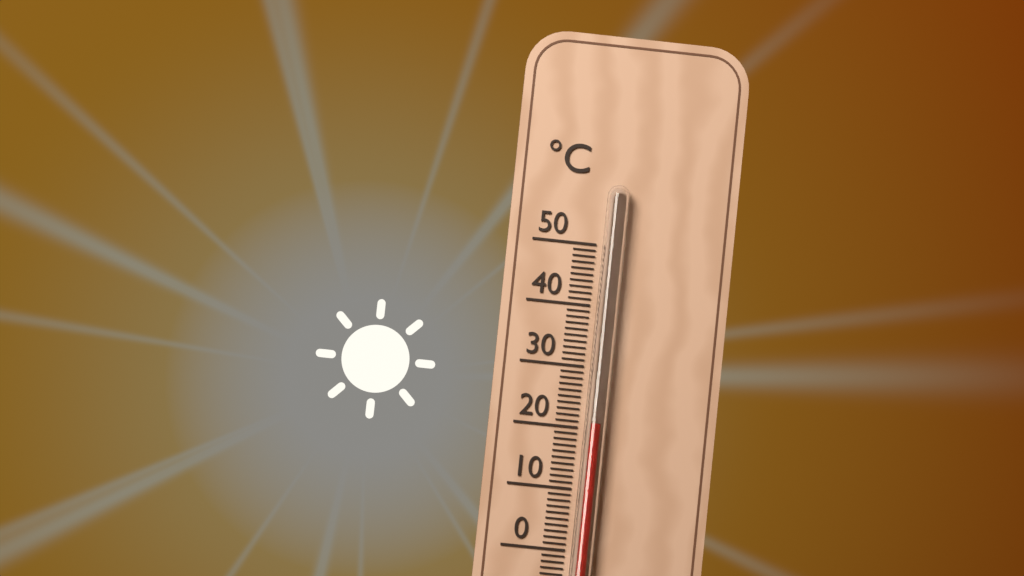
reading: 21 °C
